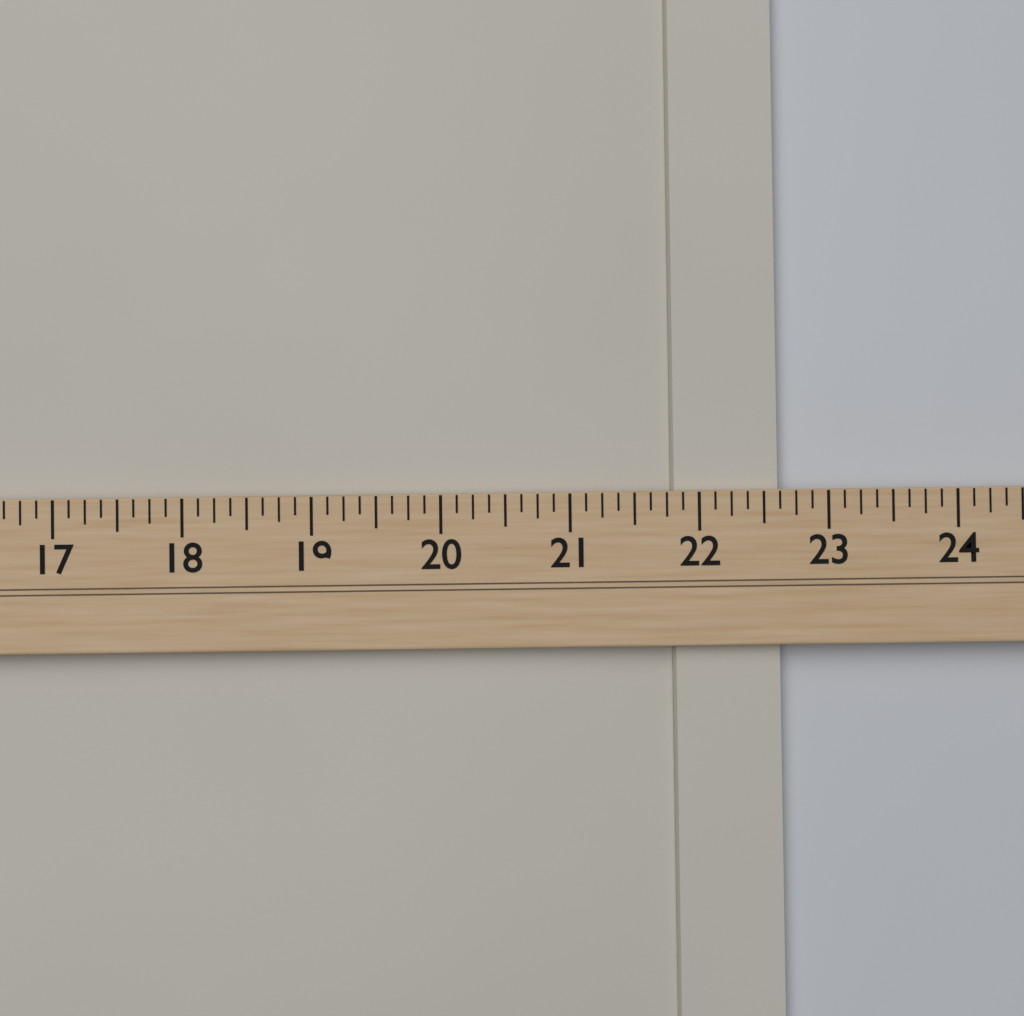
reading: 22.625 (no unit)
